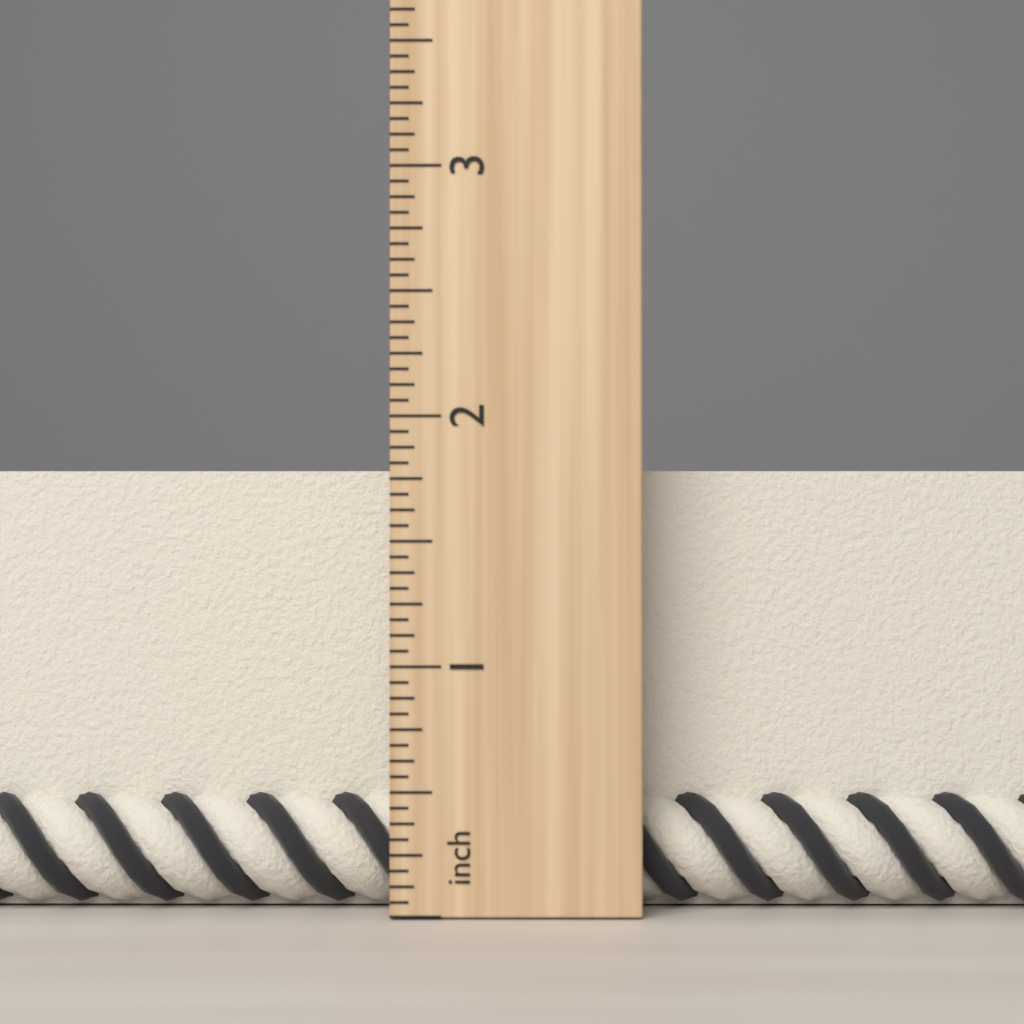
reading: 1.8125 inch
